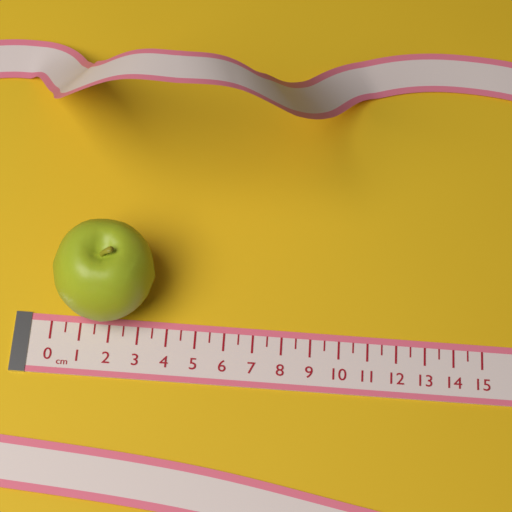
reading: 3.5 cm
